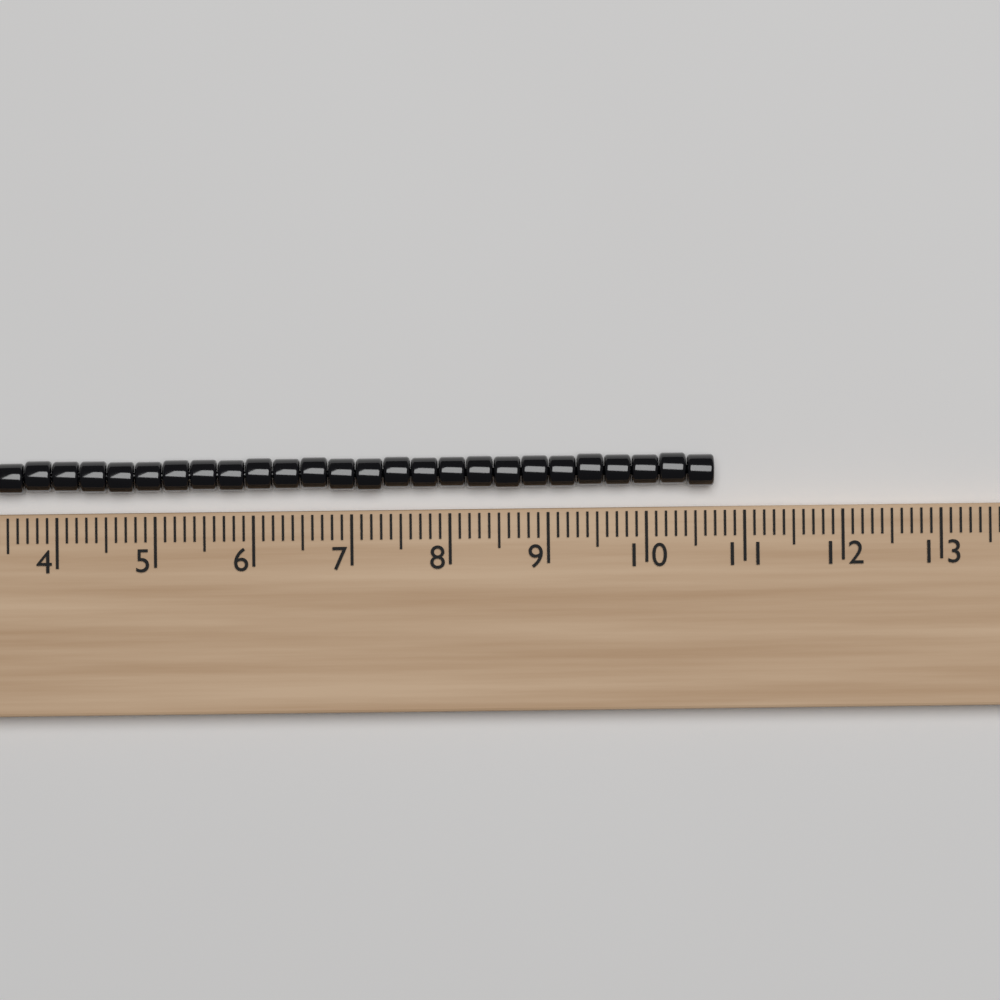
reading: 10.7 (no unit)
